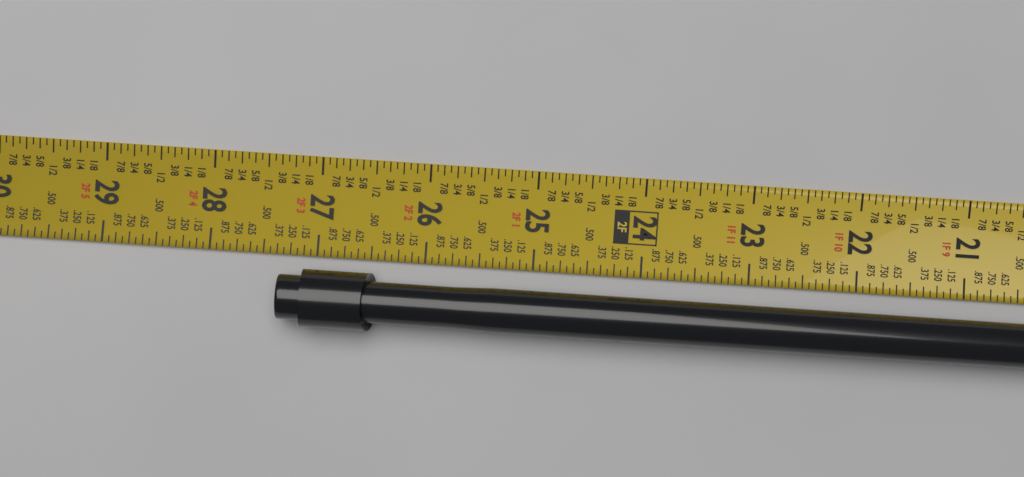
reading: 27.3125 in
